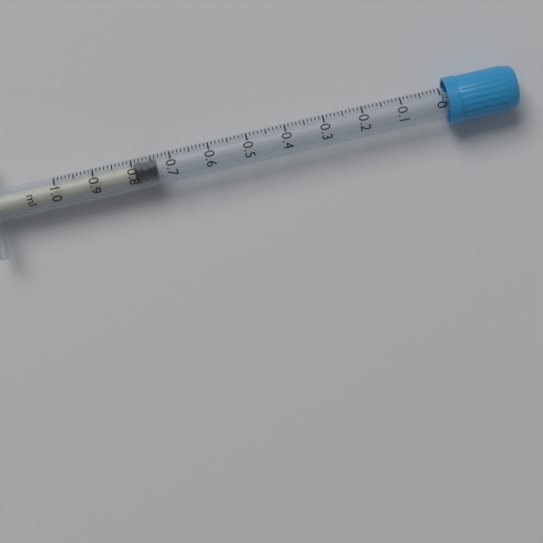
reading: 0.74 ml
